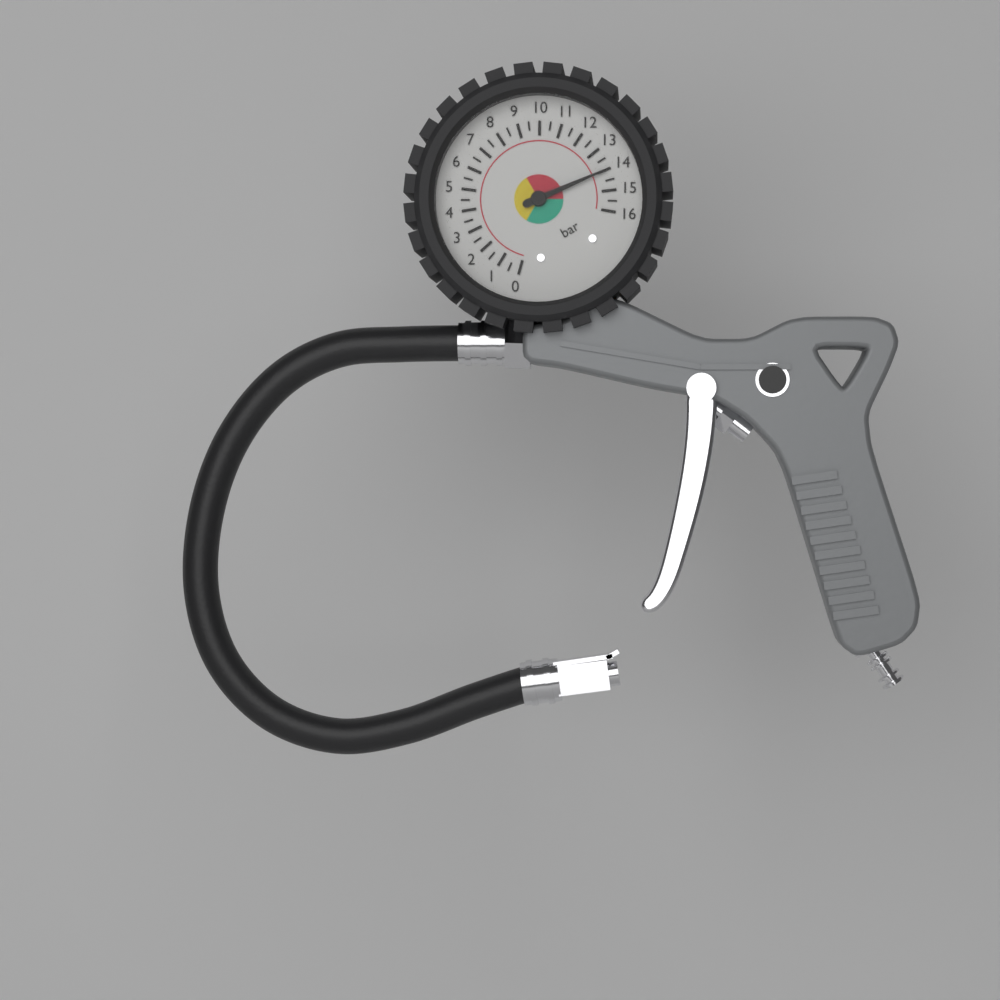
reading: 14.0 bar
